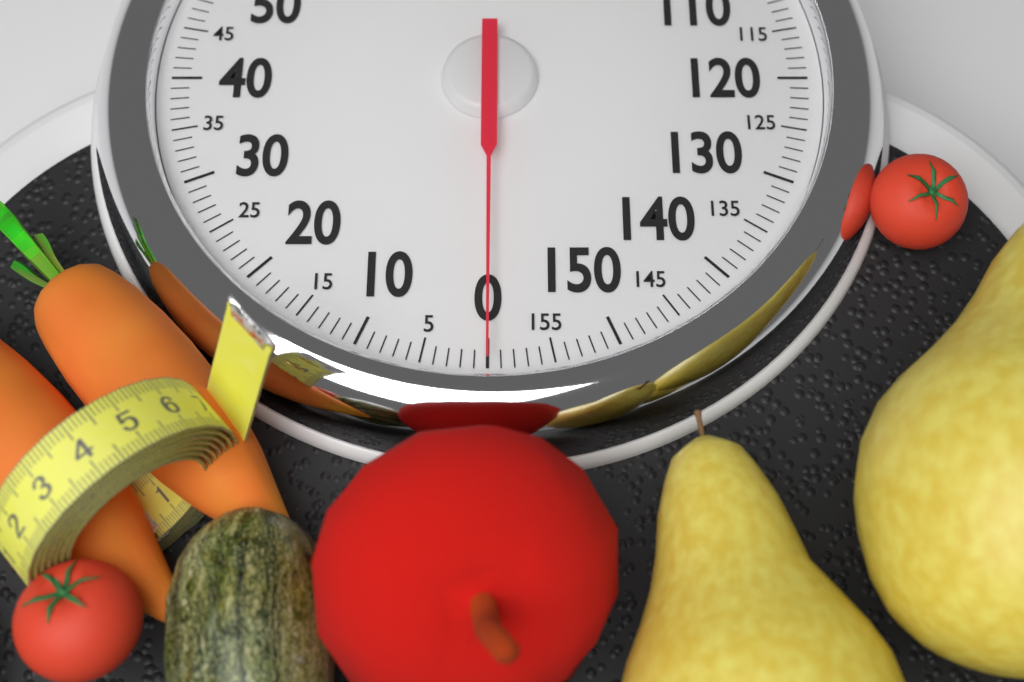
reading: 0 kg
